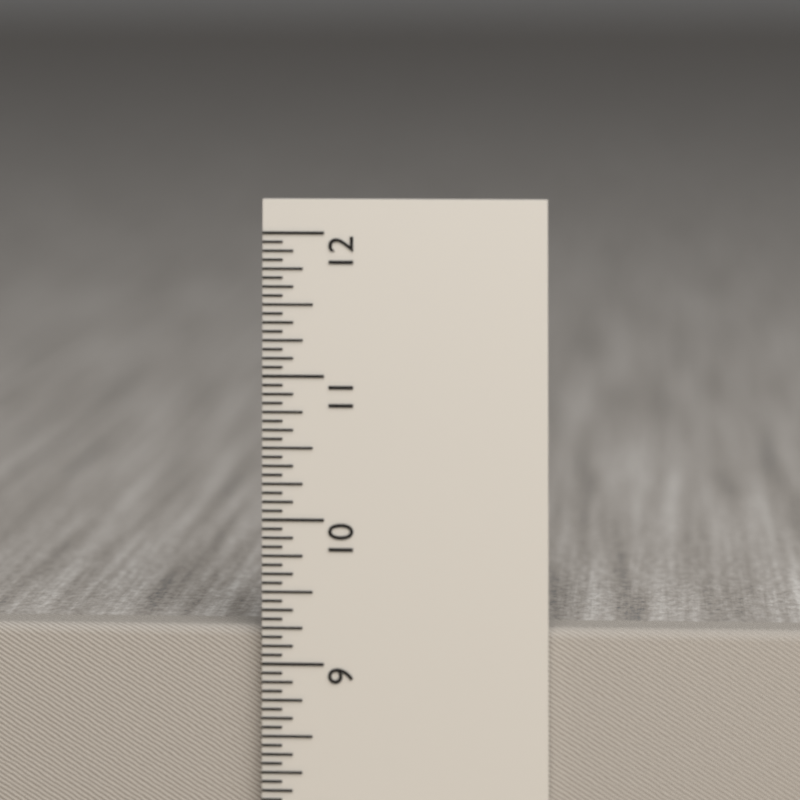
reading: 9.2500 in
